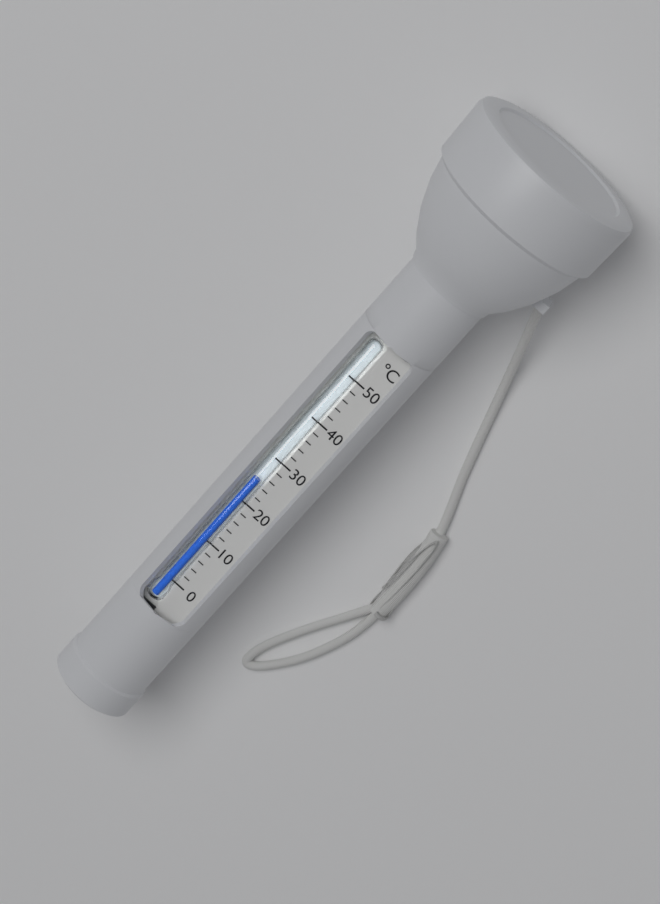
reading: 25 °C
